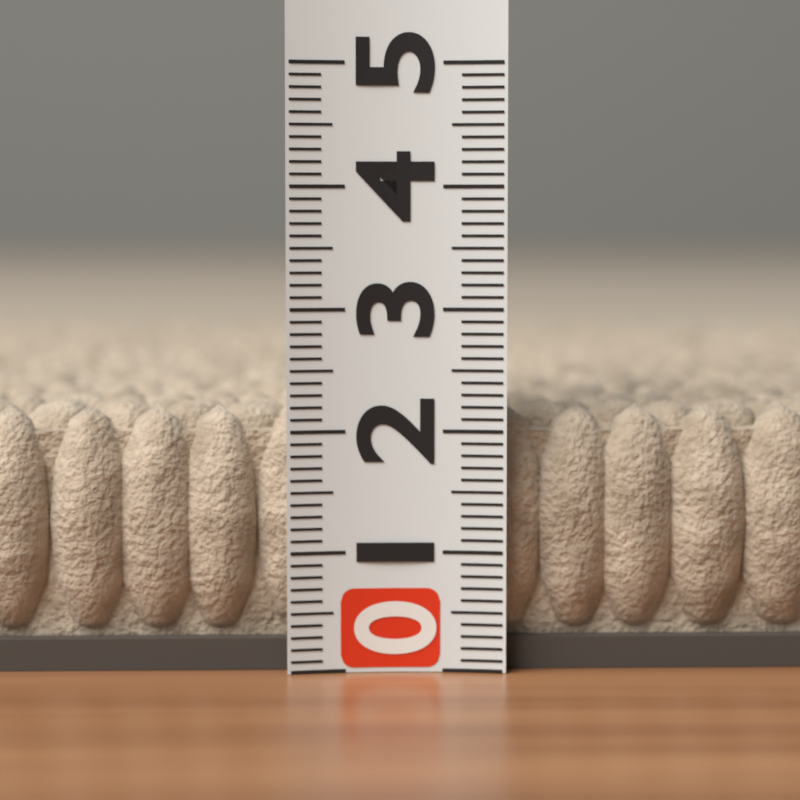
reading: 2.2 (no unit)
